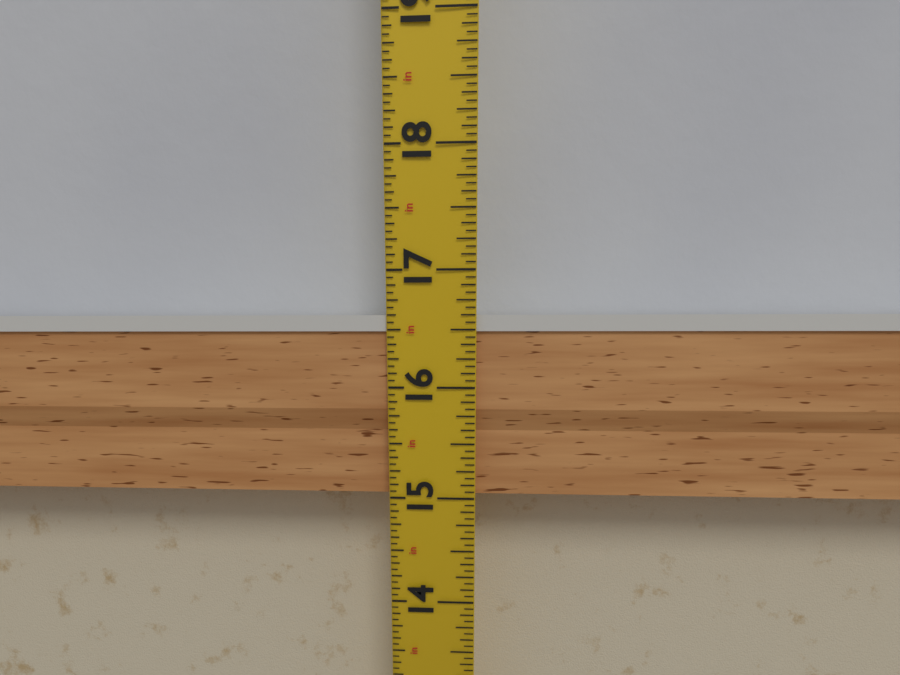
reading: 16.6250 in
